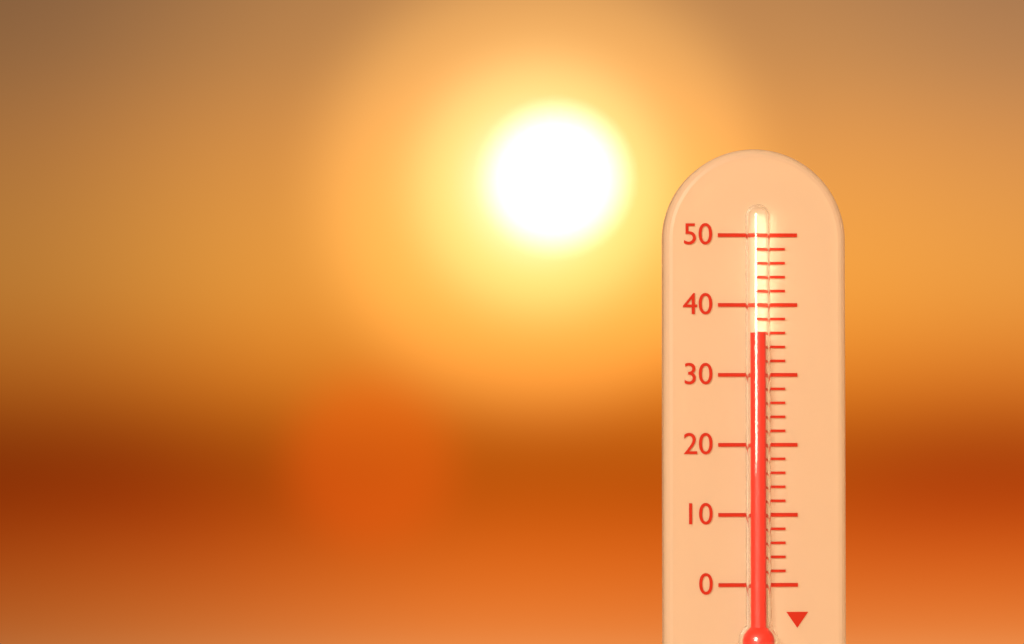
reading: 36 (no unit)
